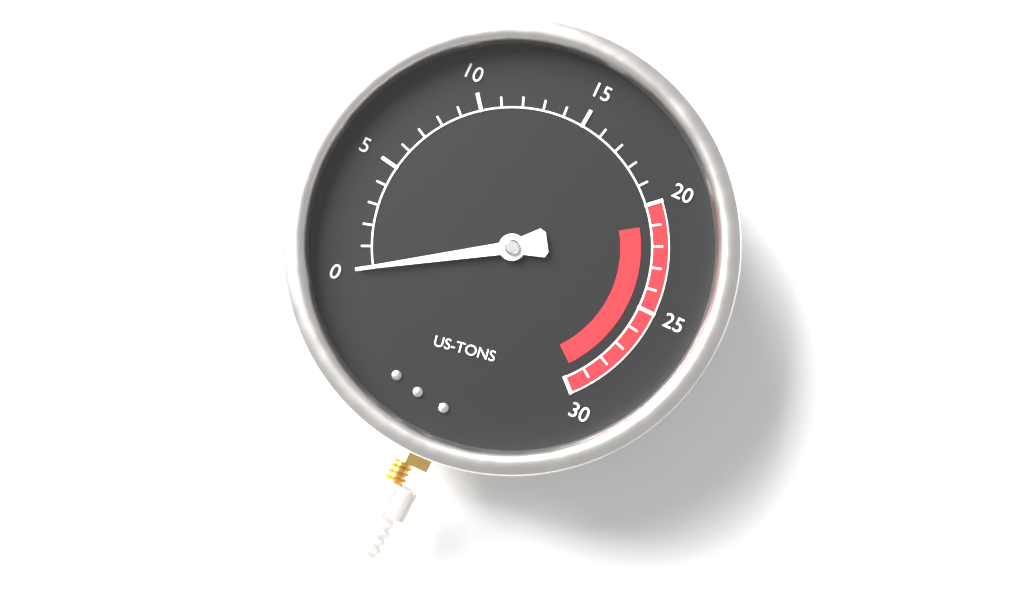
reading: 0 US-TONS
